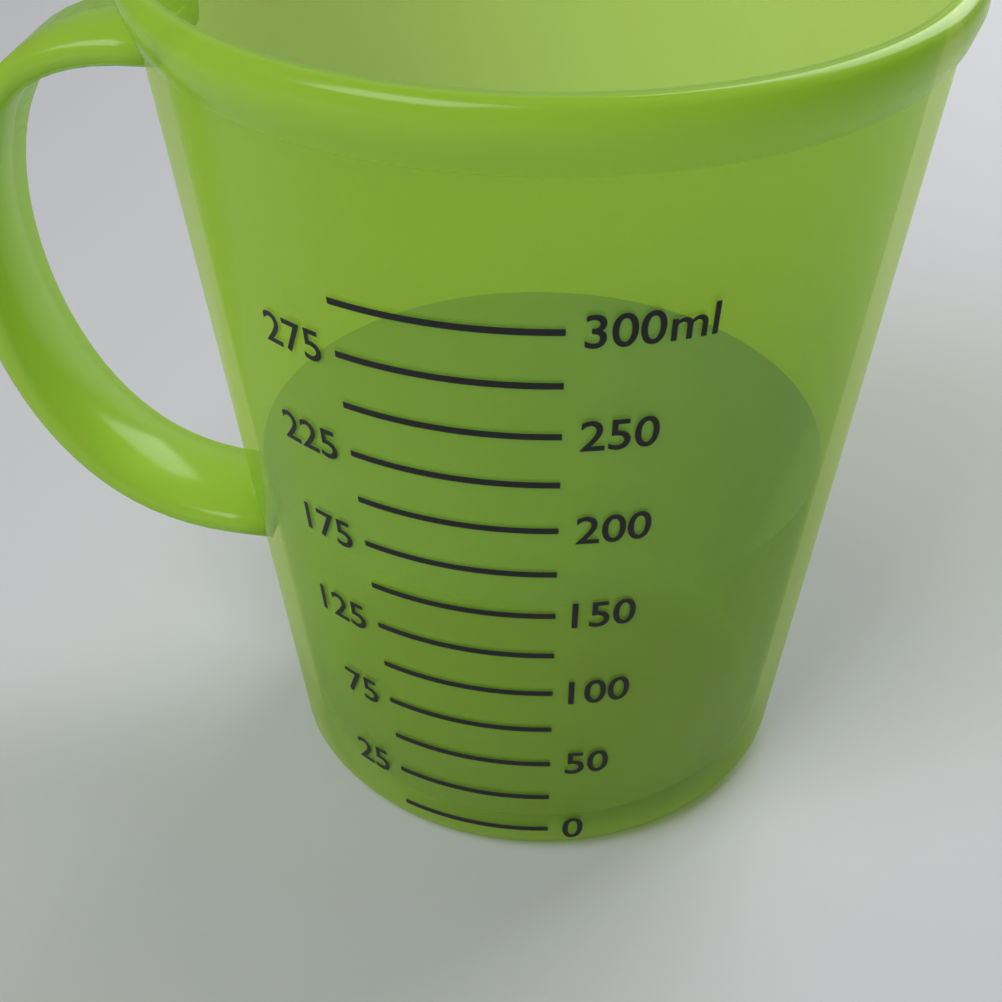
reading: 150 ml
